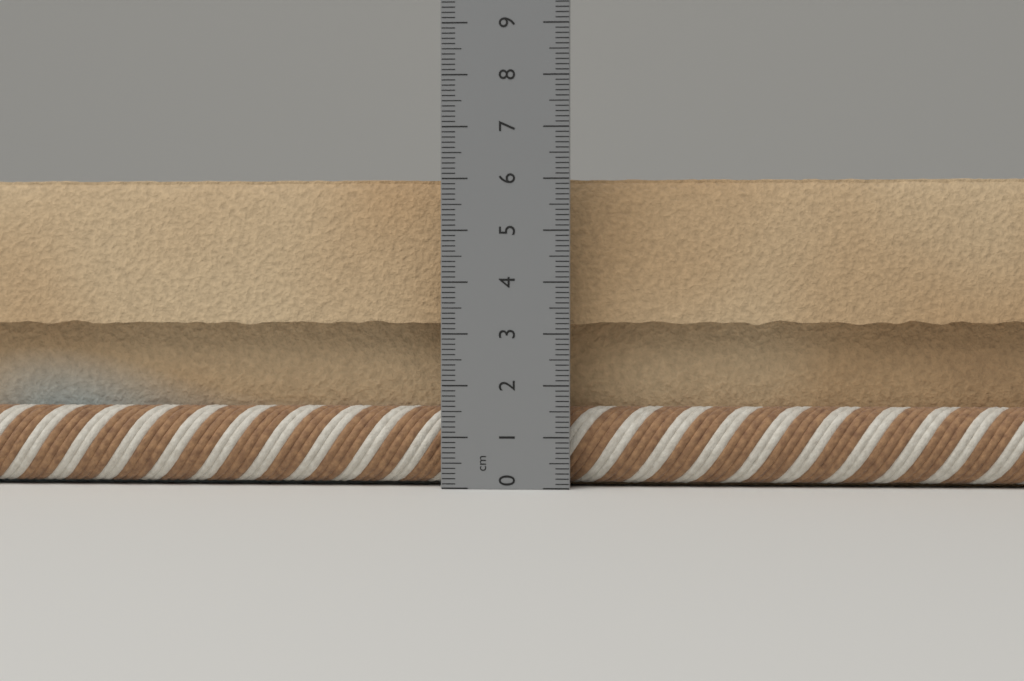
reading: 6.1 cm
